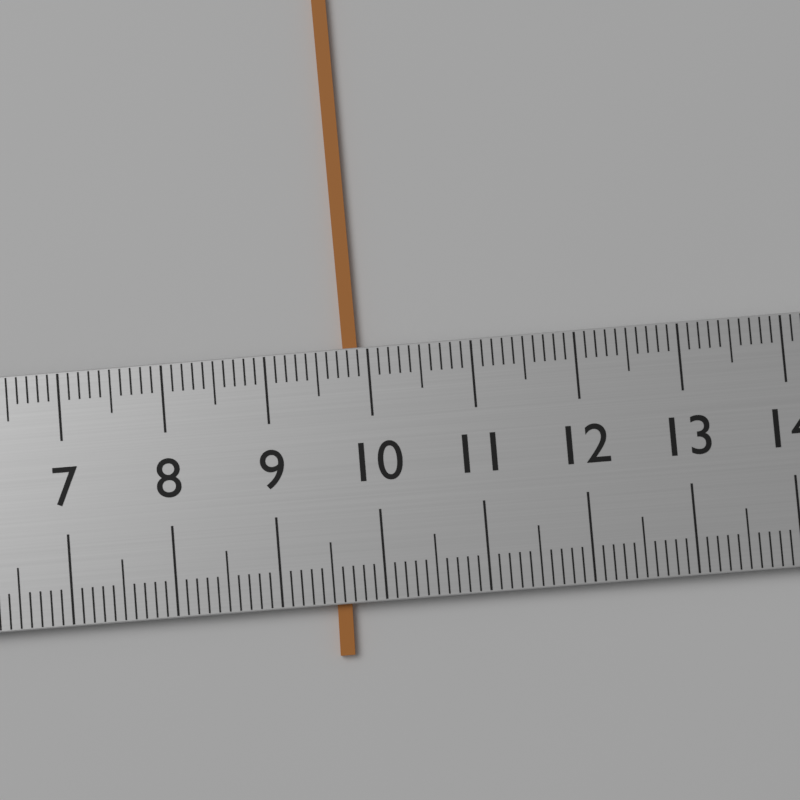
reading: 9.9 (no unit)
